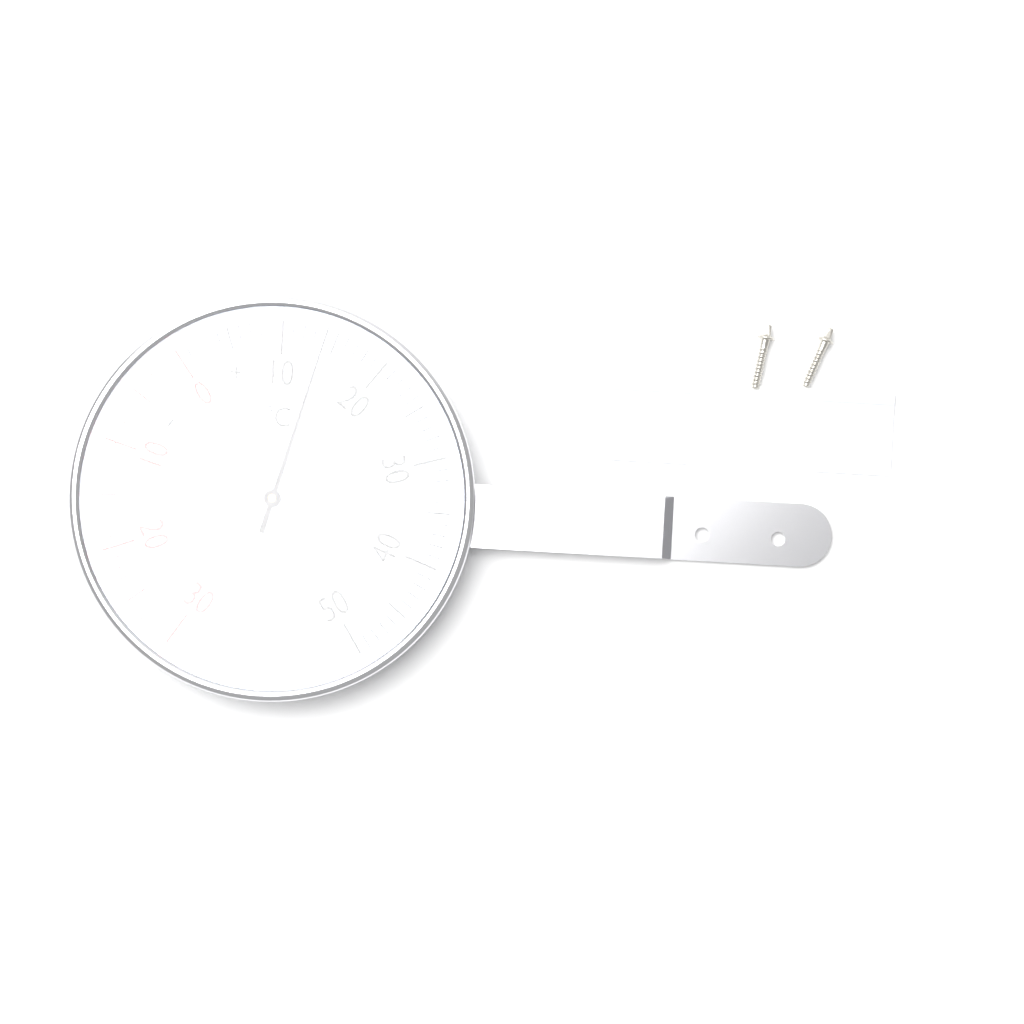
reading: 14 °C
